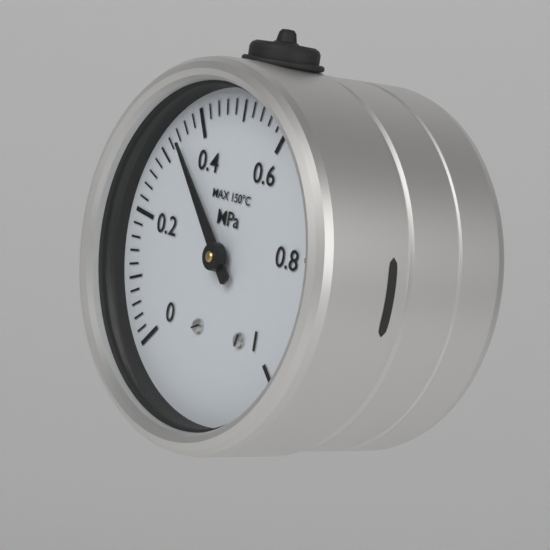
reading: 0.34 MPa
